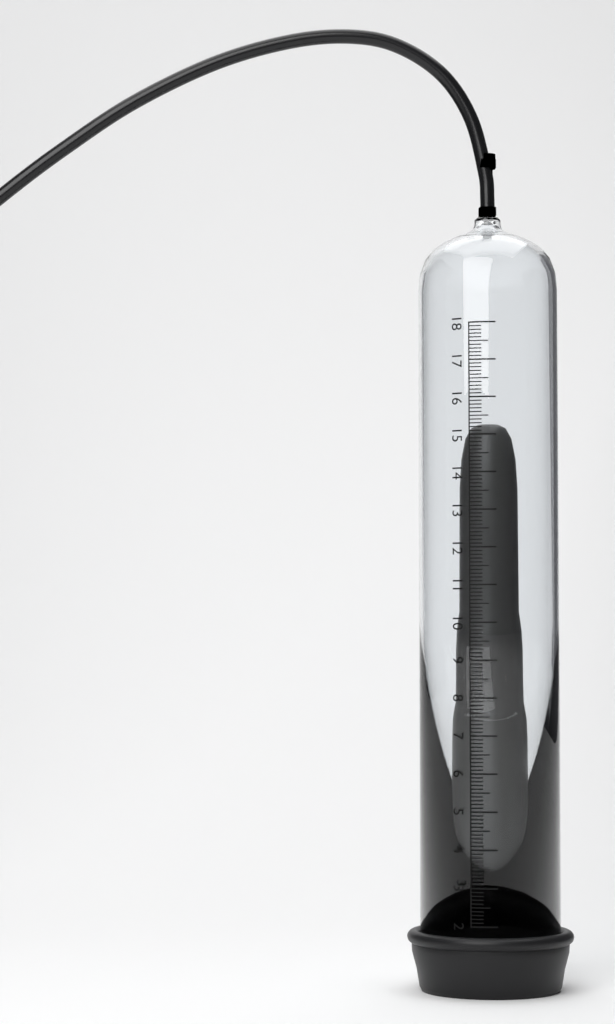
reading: 15.4 (no unit)
